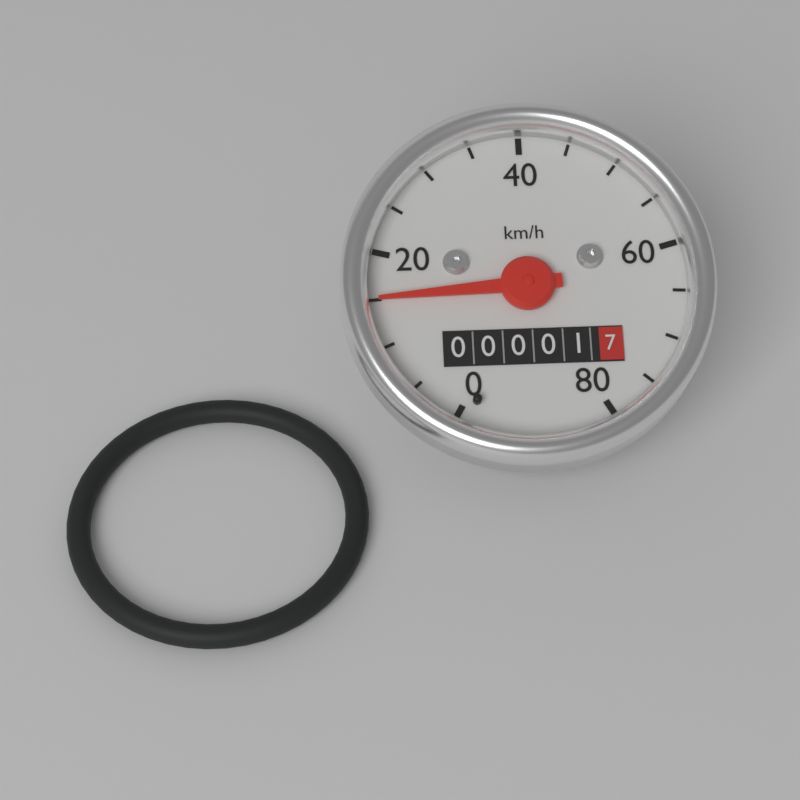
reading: 15 km/h
